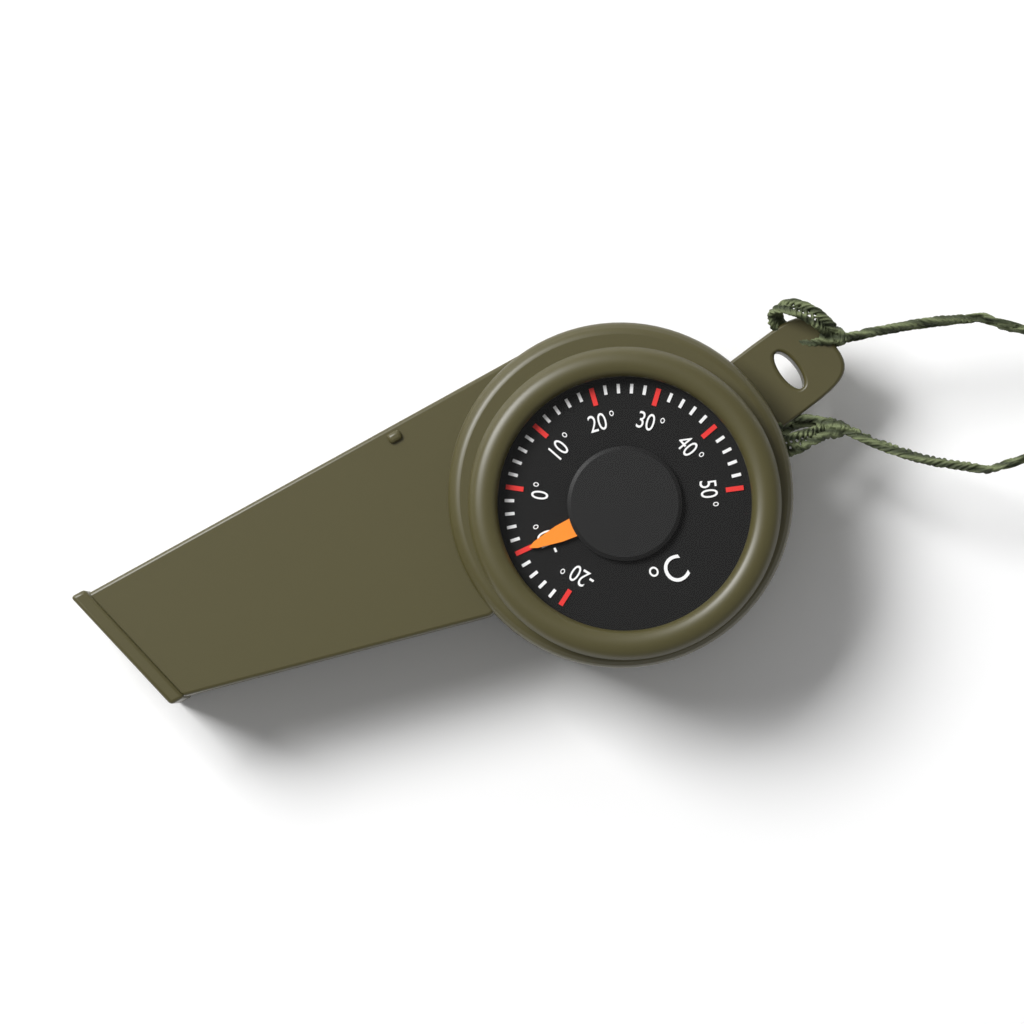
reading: -10 °C
